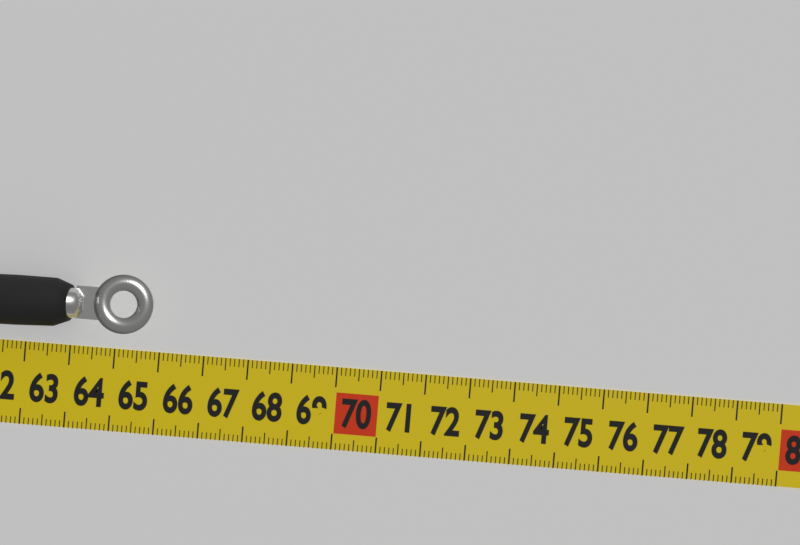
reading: 65.9 cm
